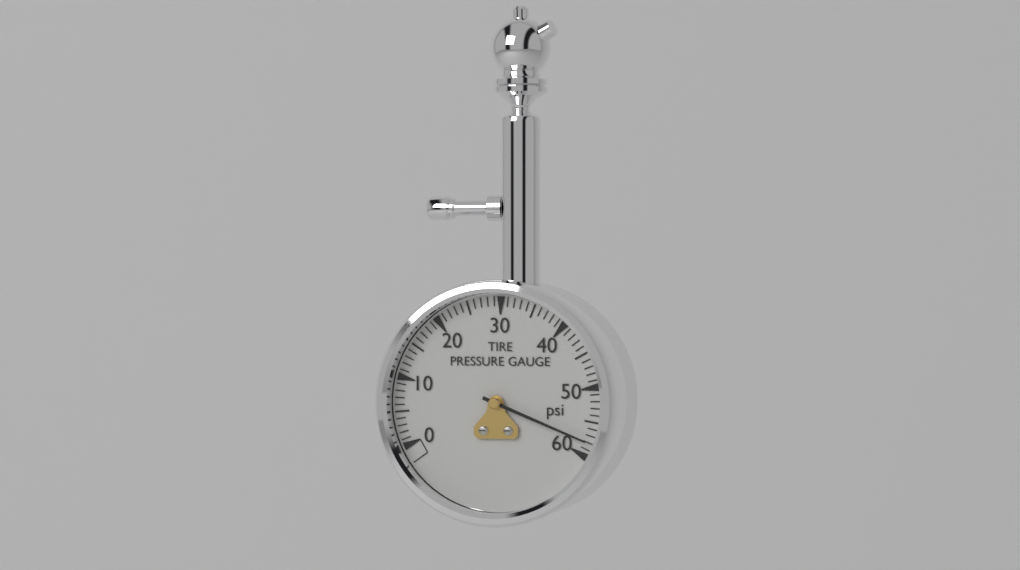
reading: 58 psi
